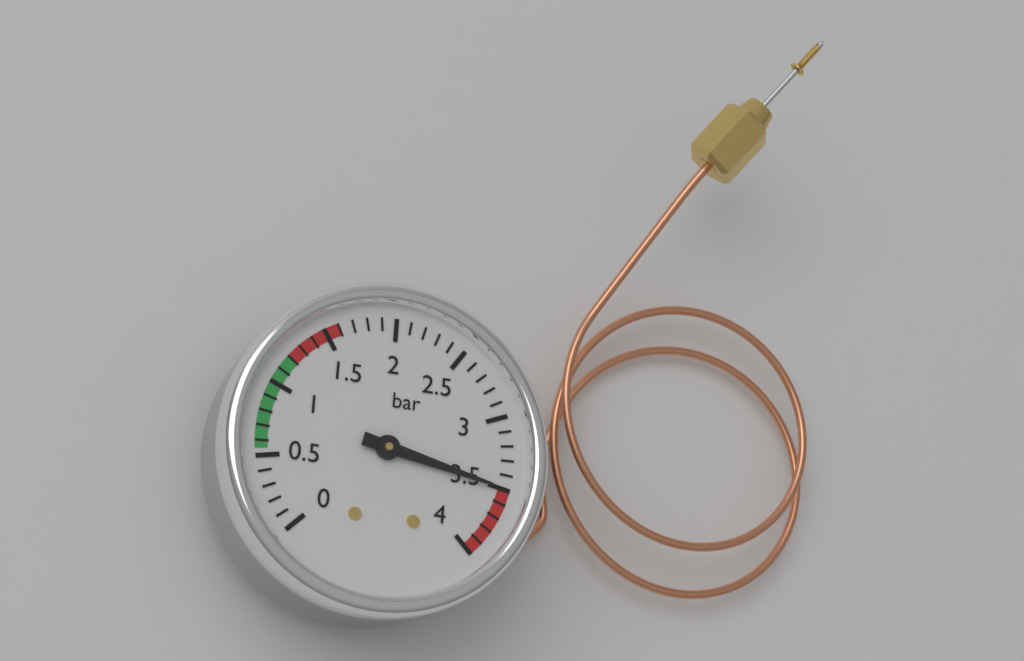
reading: 3.5 bar
